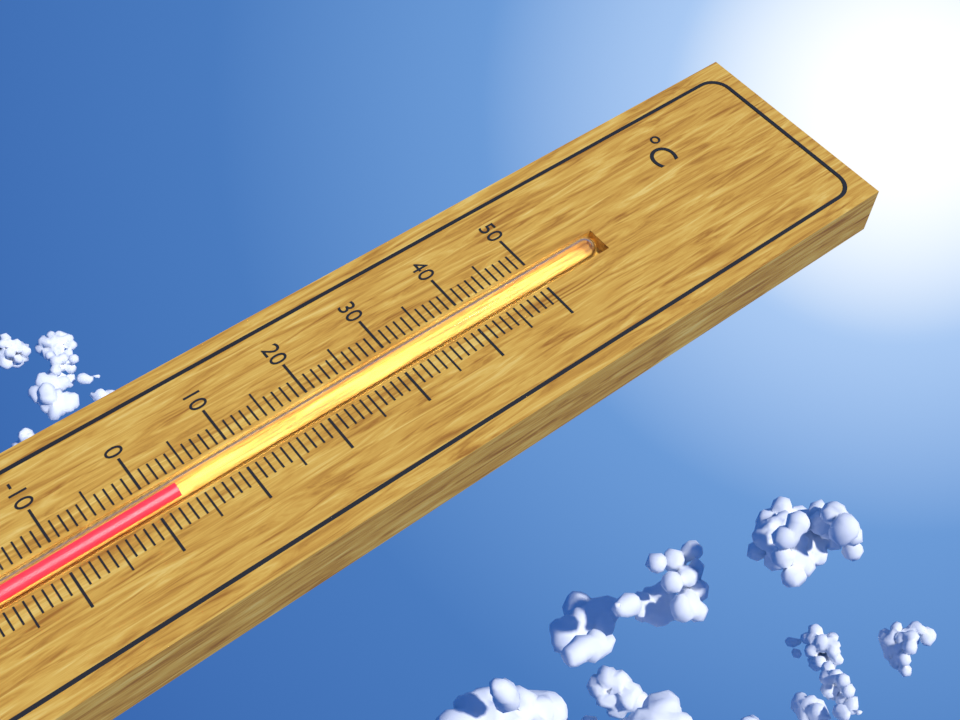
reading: 3 °C
